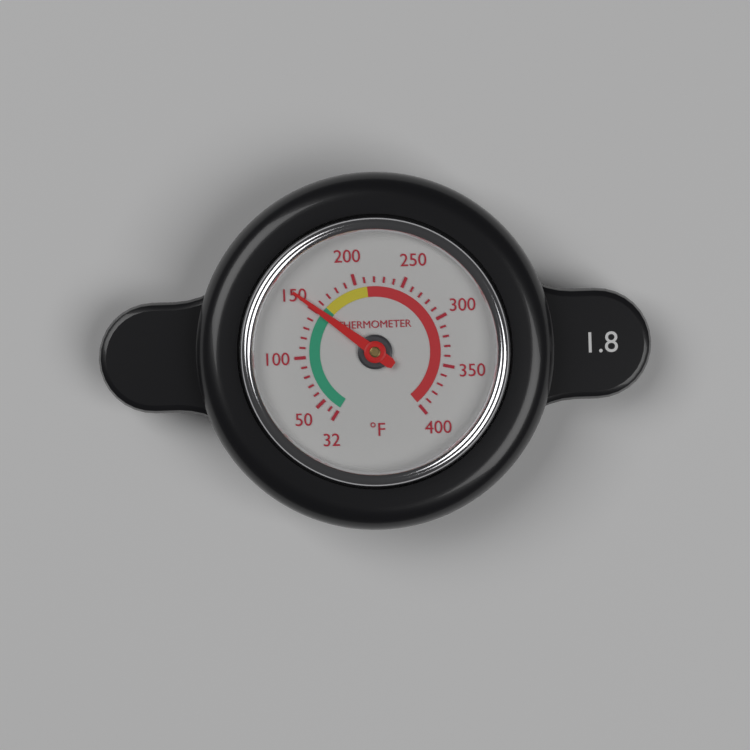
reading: 152 °F
